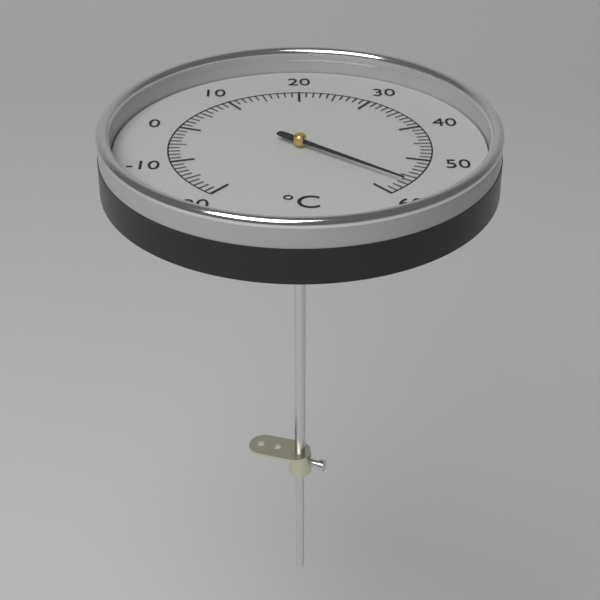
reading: 57 °C
